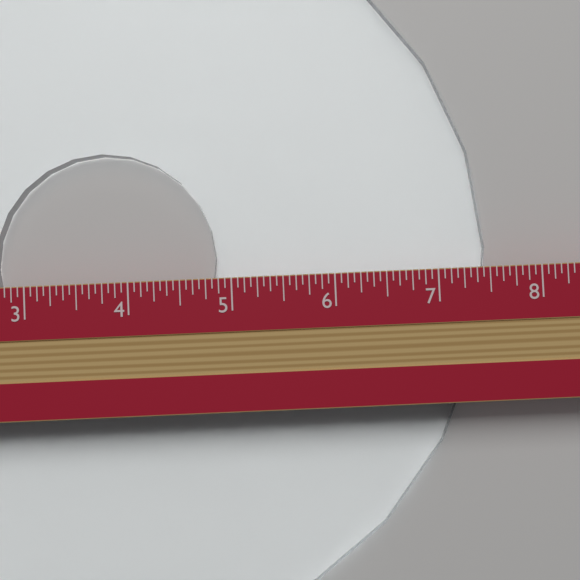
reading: 7.5000 in
